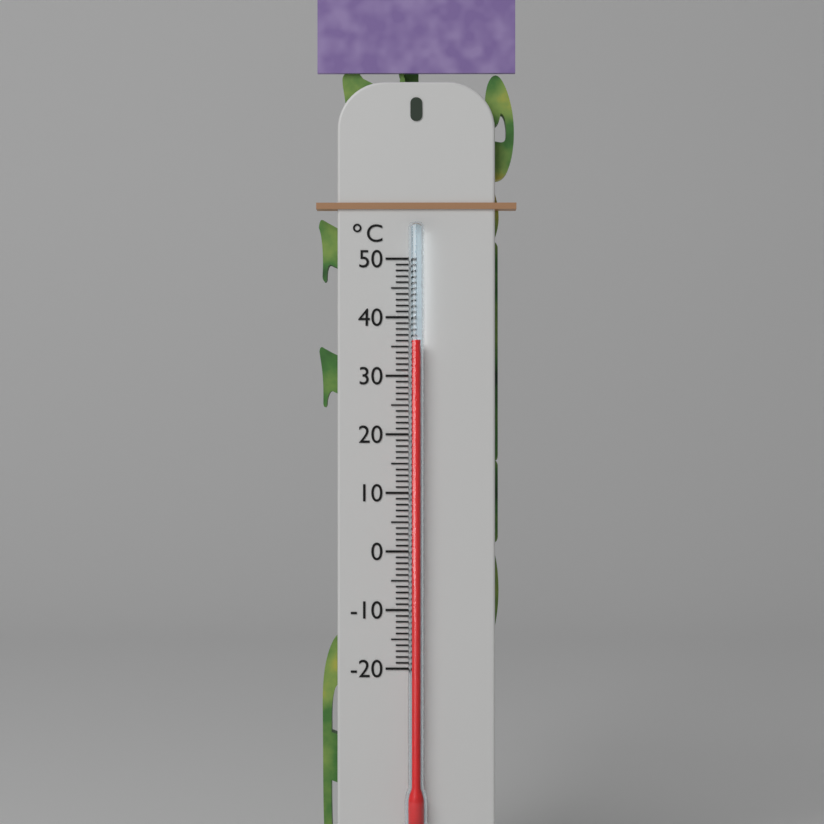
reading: 36 °C
